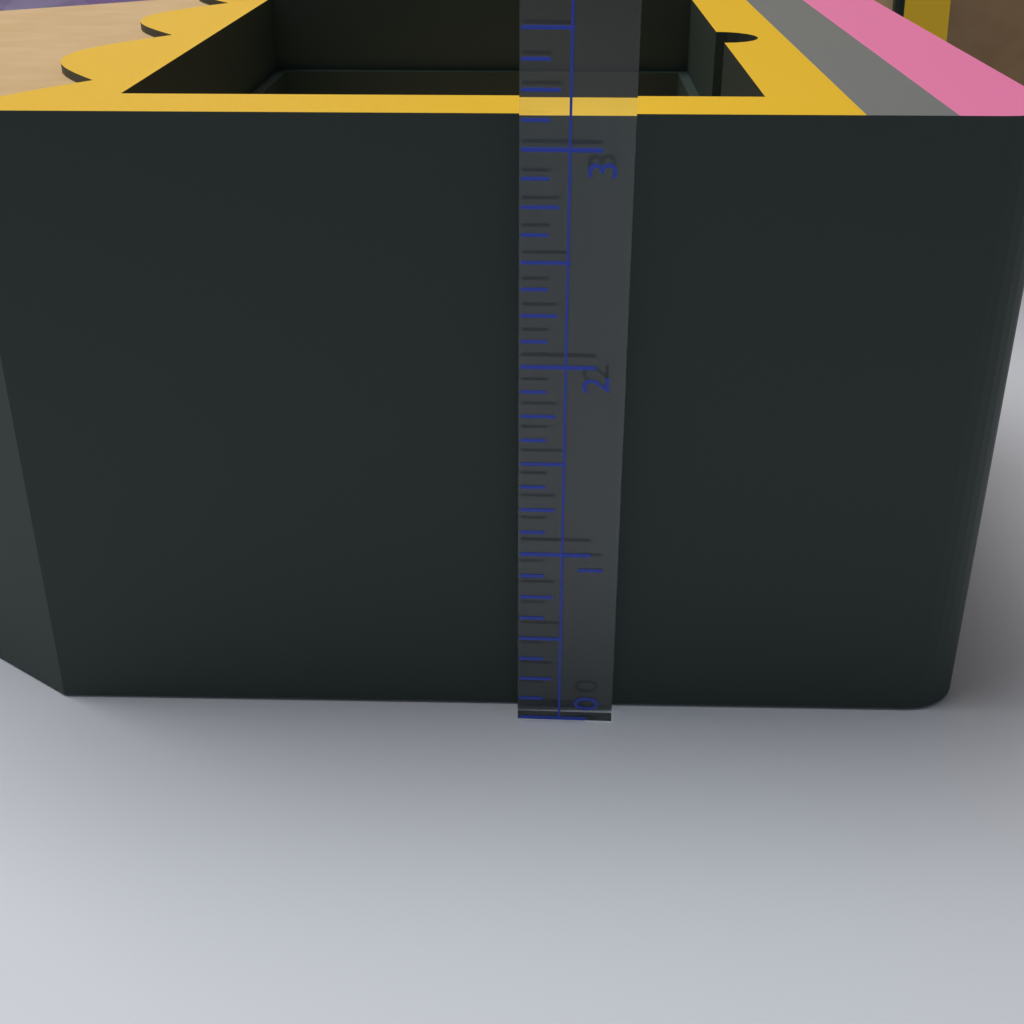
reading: 3.125 (no unit)
